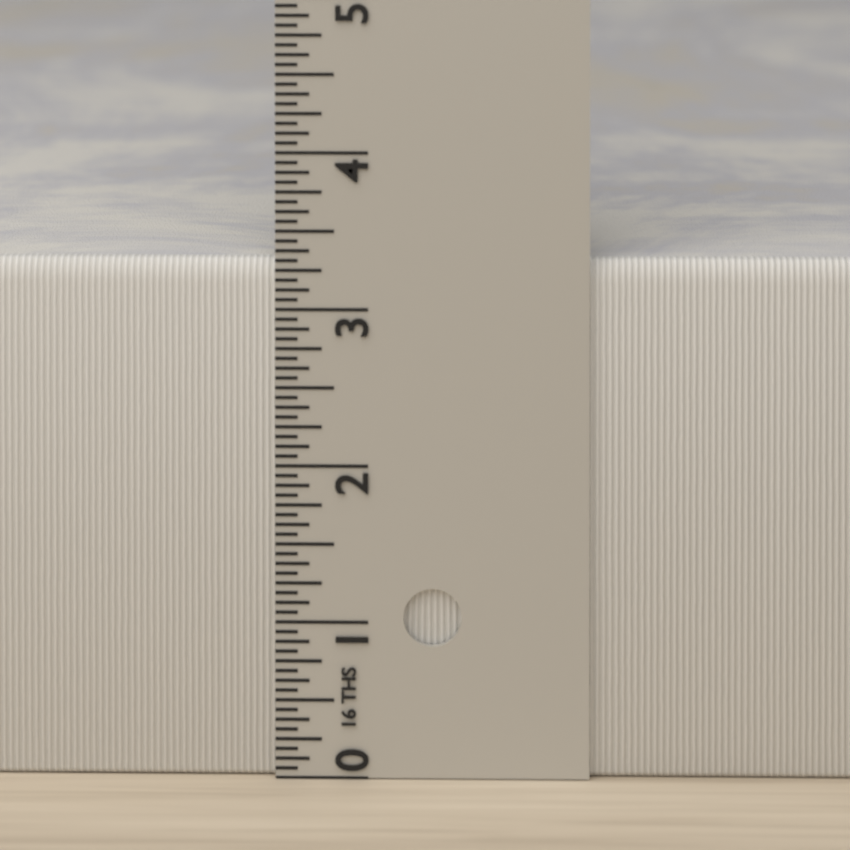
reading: 3.3125 in
